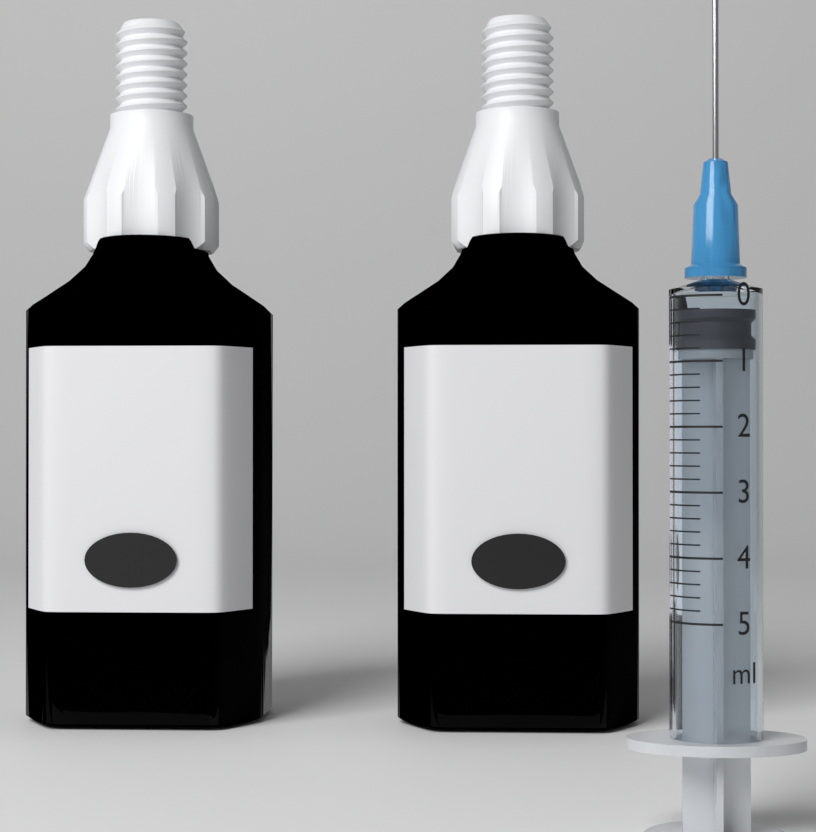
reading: 0.2 ml
